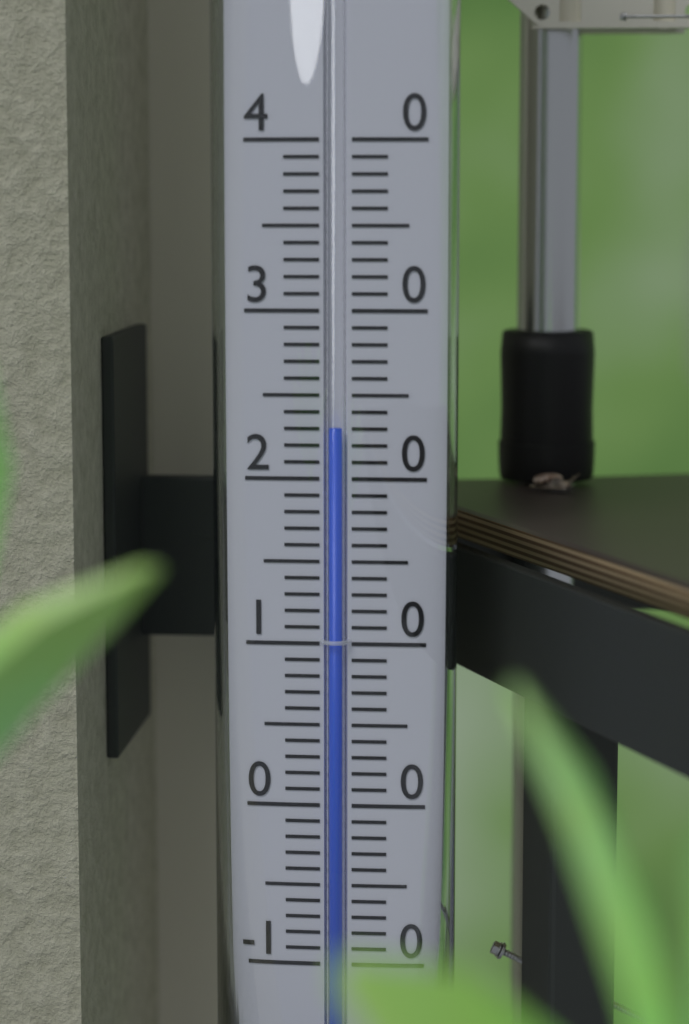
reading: 23 (no unit)
